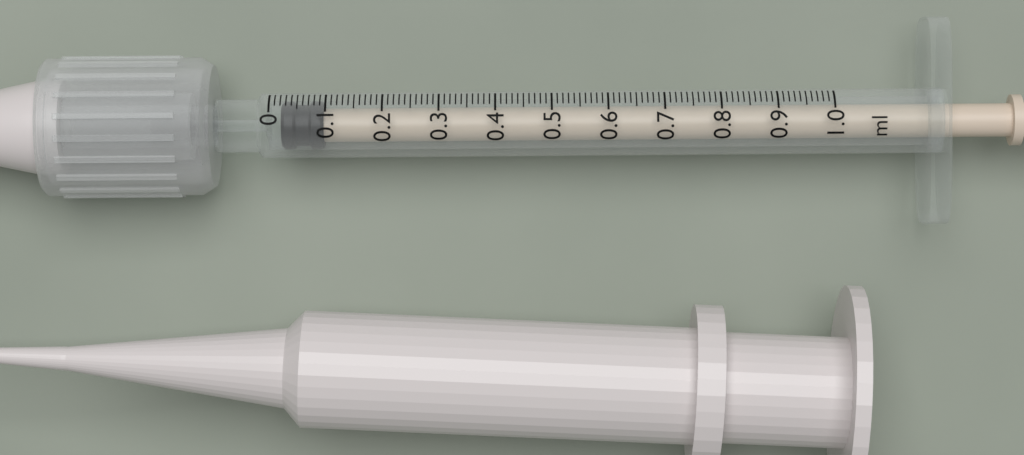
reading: 0.02 ml
